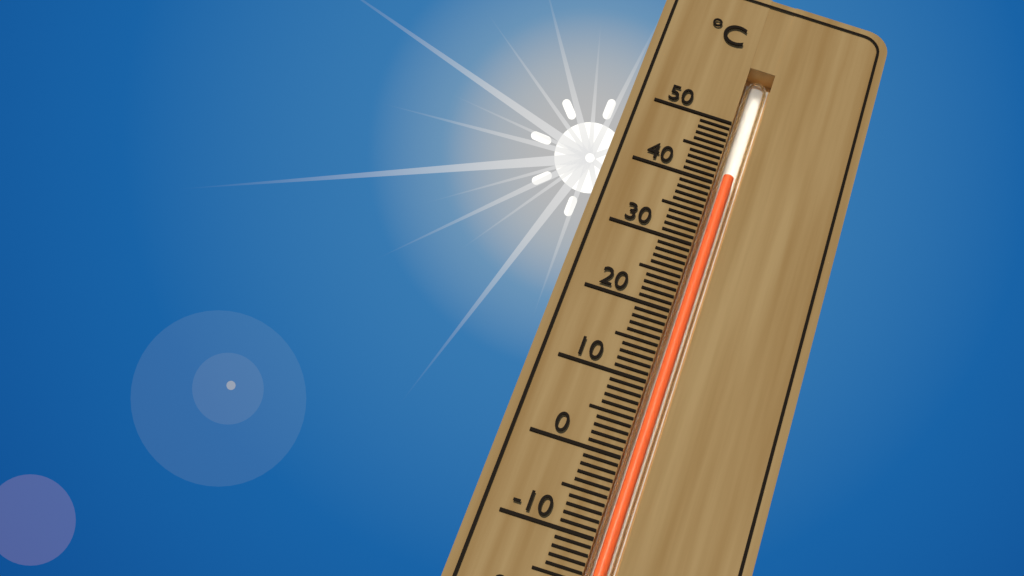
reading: 42 °C
